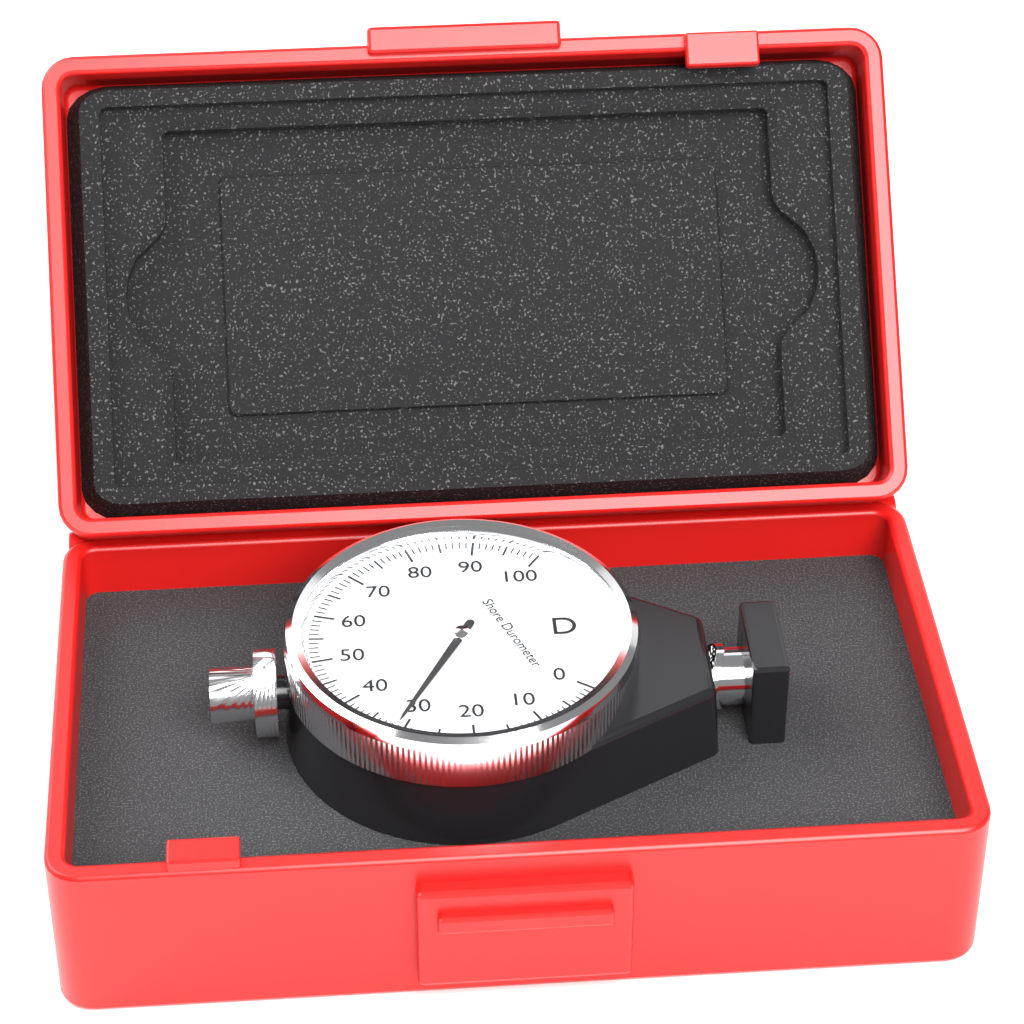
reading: 31 Shore D
